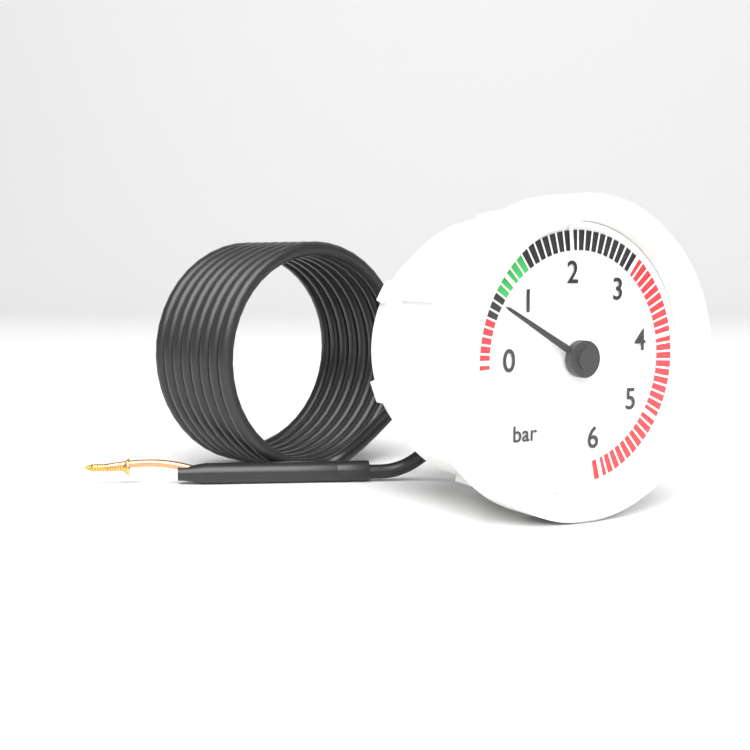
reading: 0.7 bar
